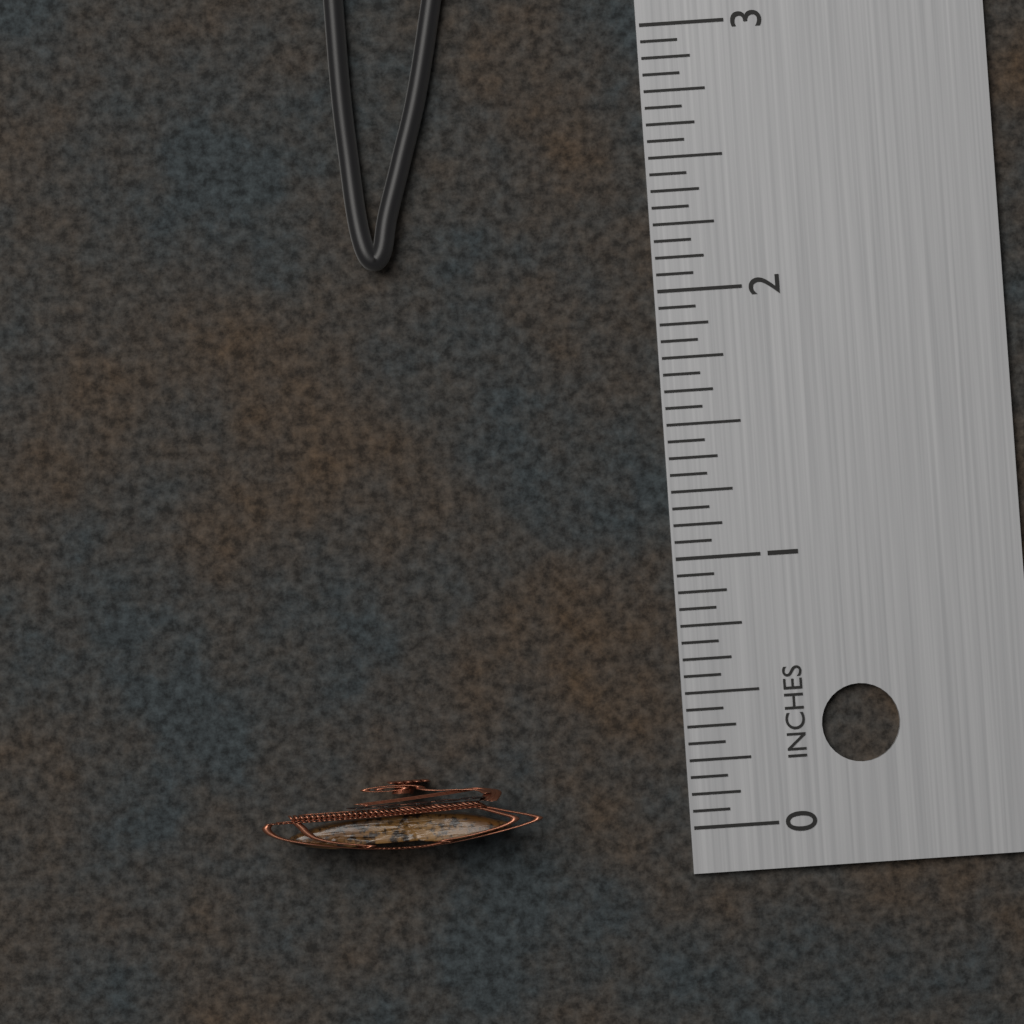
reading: 0.2500 in
